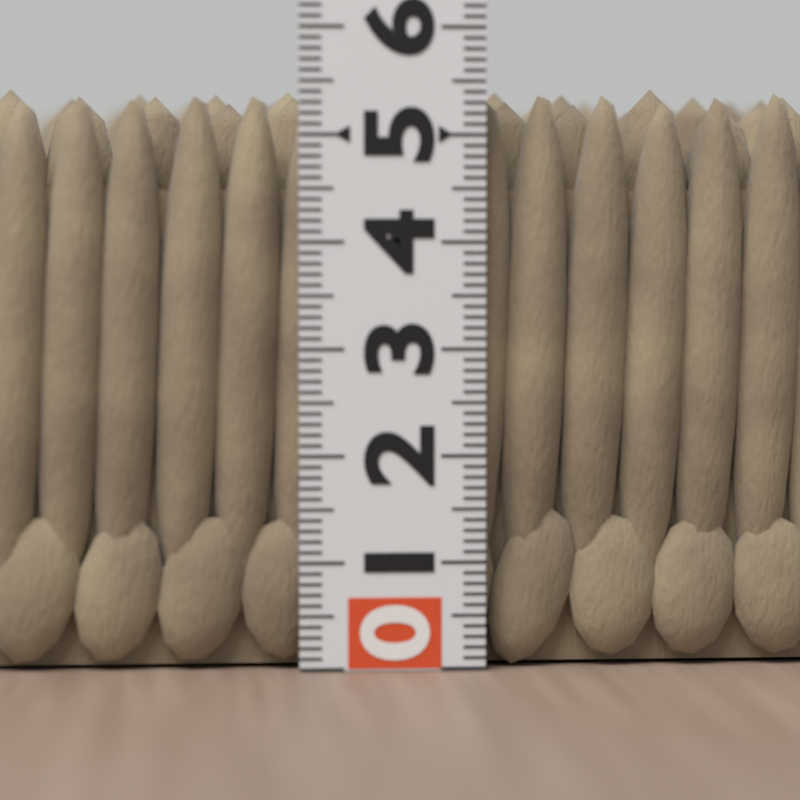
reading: 5.5 (no unit)
